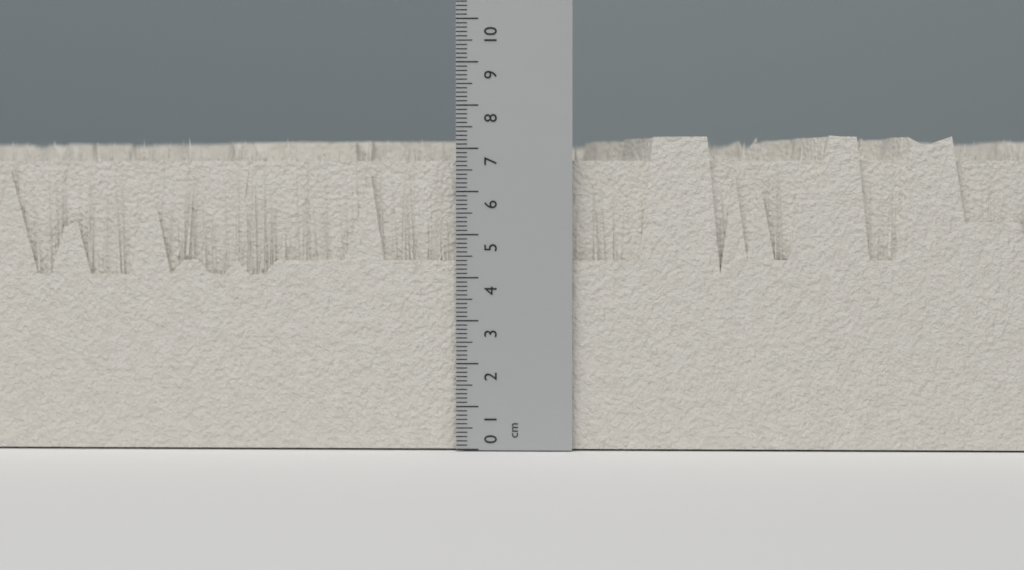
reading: 7.3 cm
